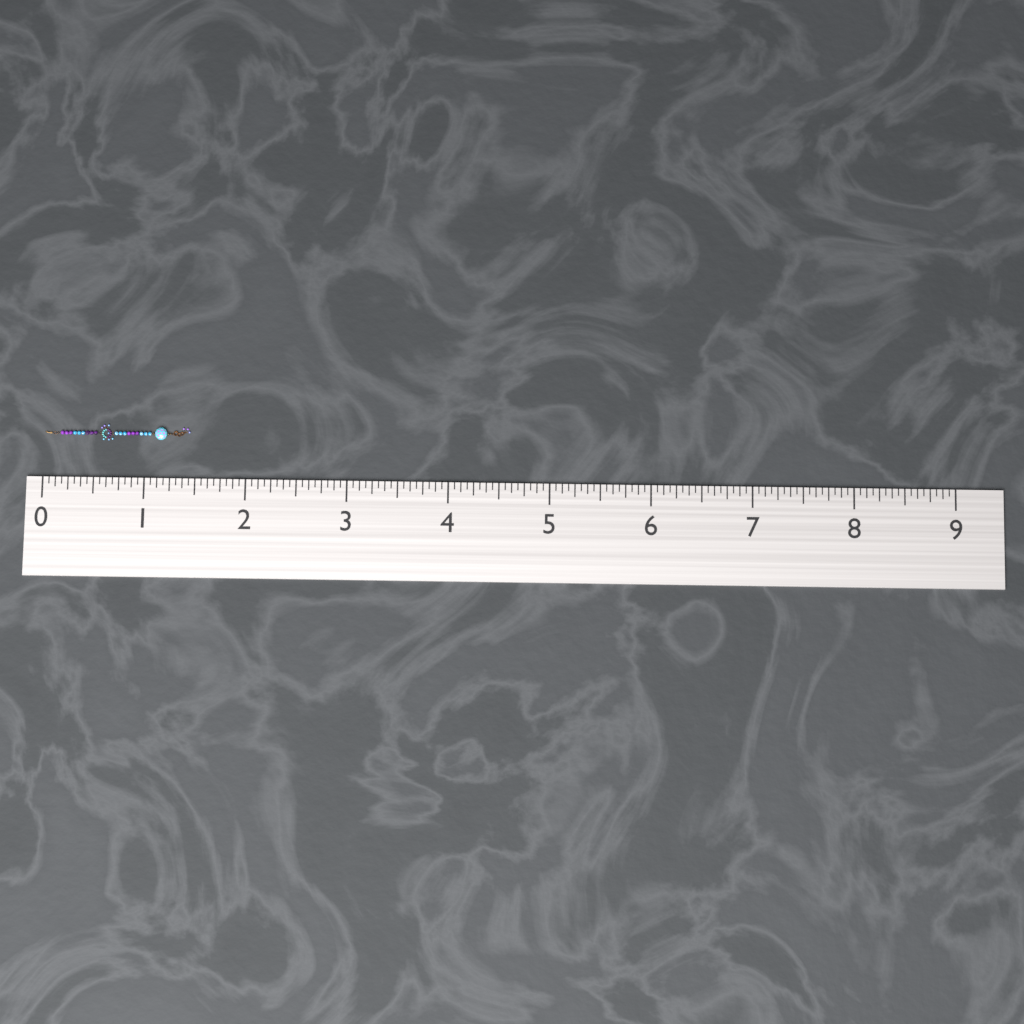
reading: 1.4375 (no unit)
